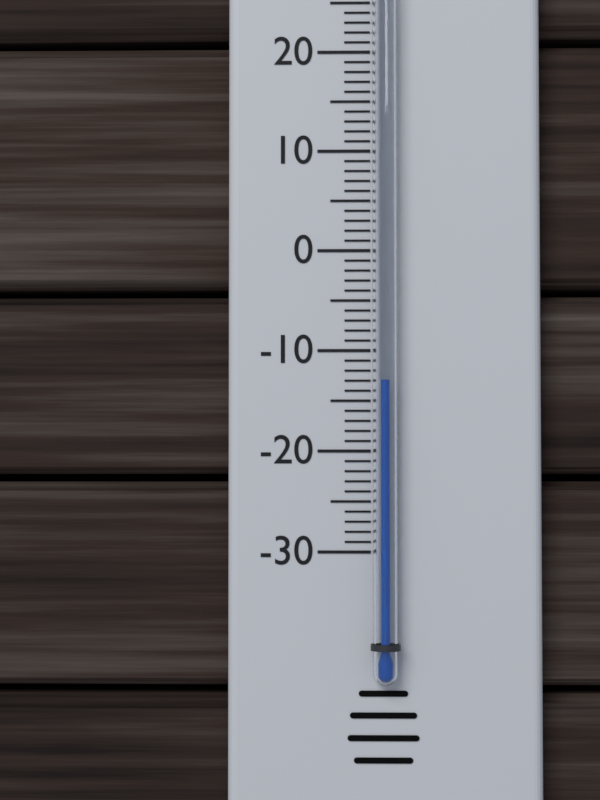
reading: -13 °C
